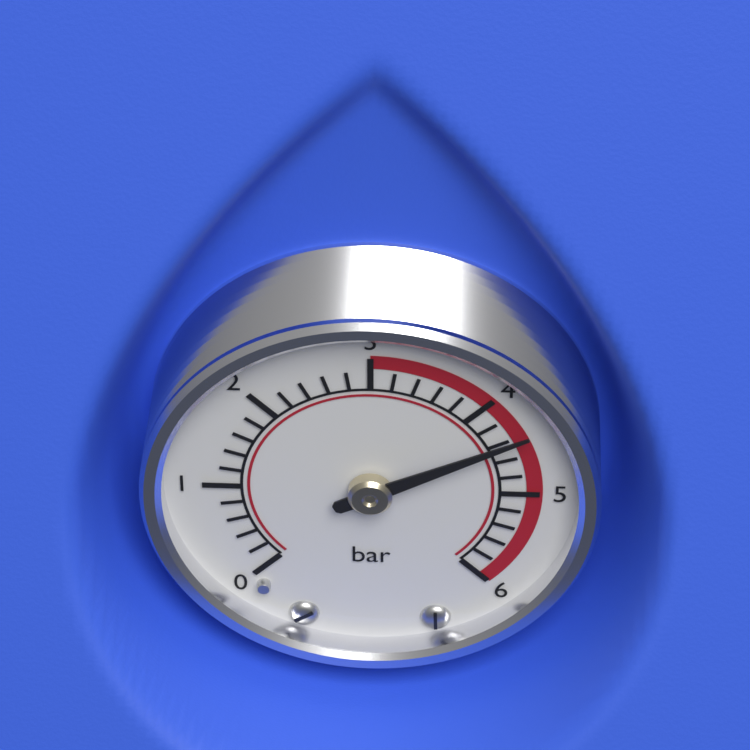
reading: 4.4 bar
